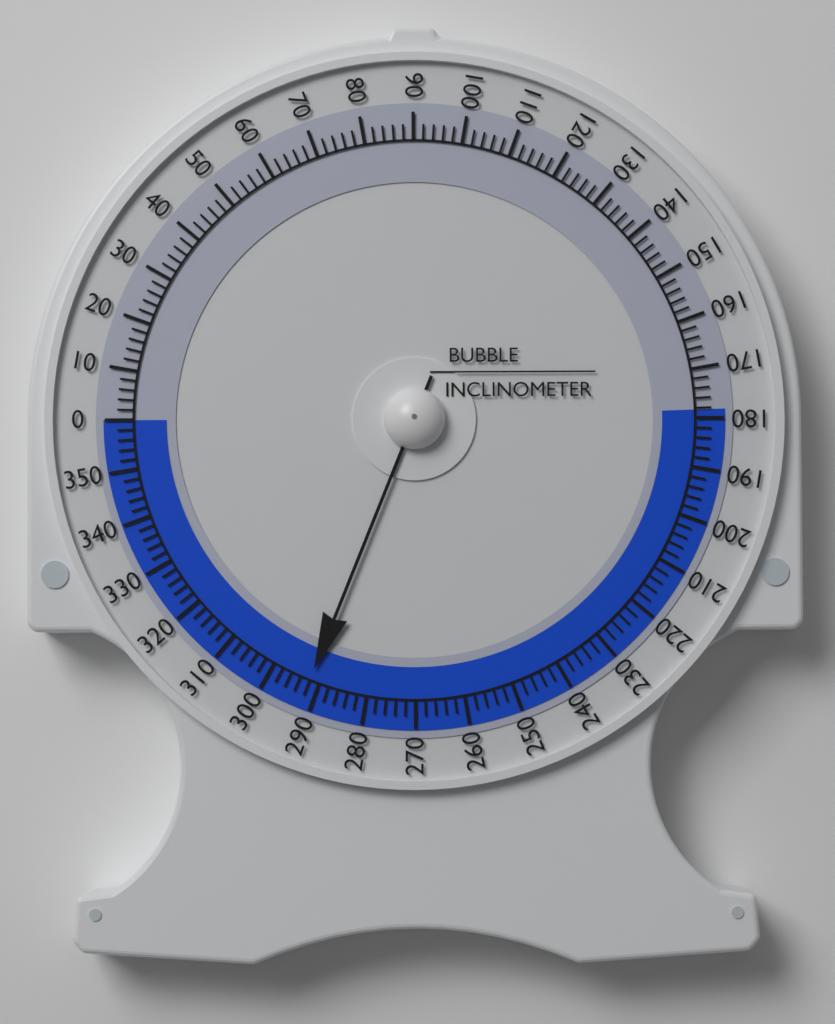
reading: 292 (no unit)
